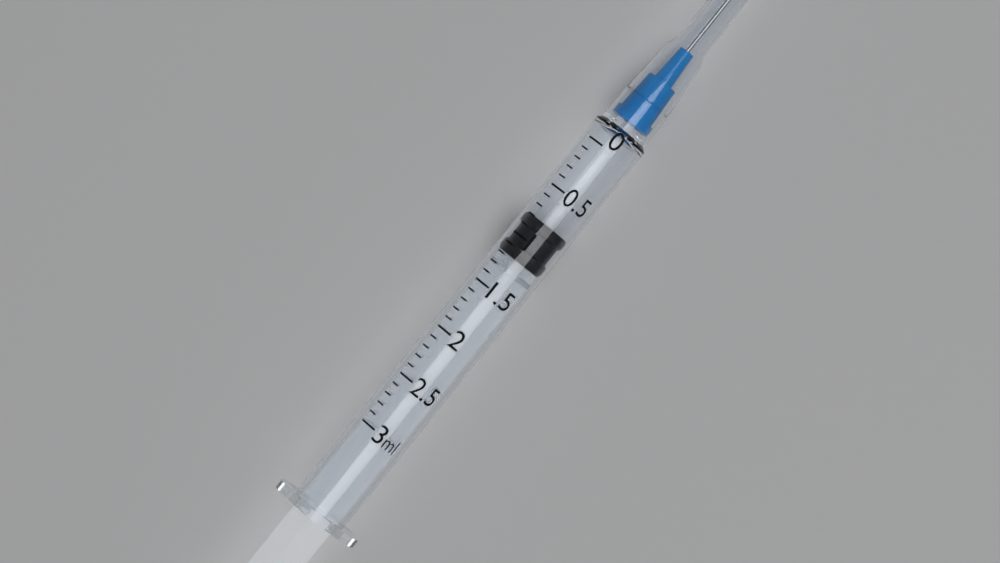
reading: 0.8 ml
